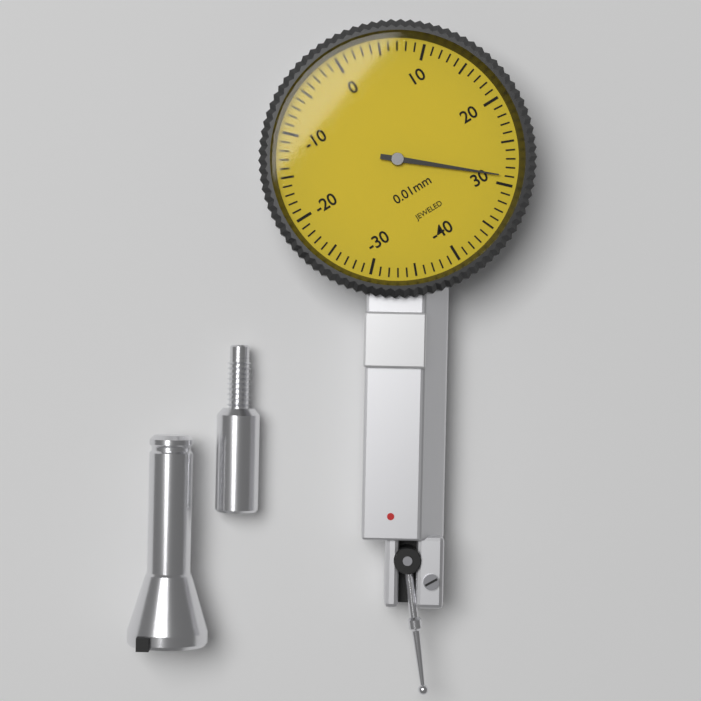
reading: 29 0.01mm
